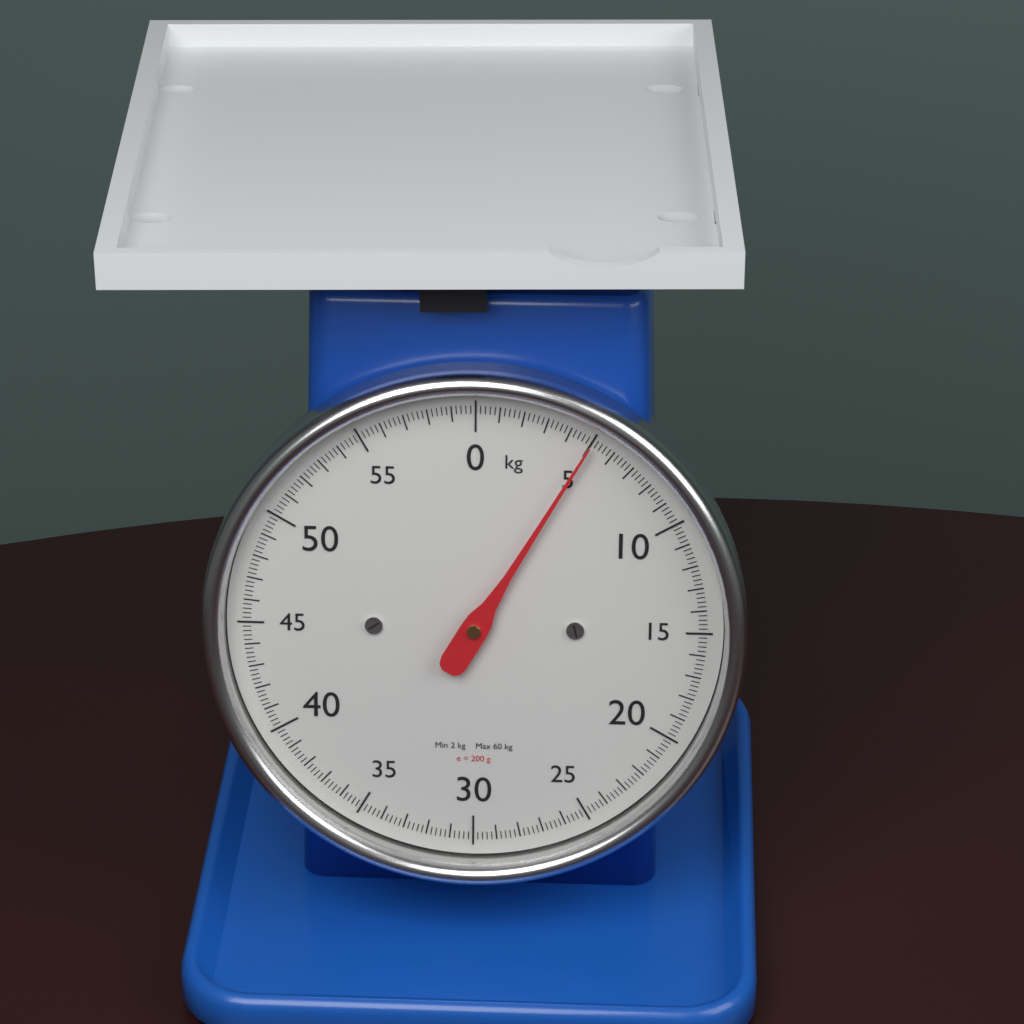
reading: 5.0 kg
